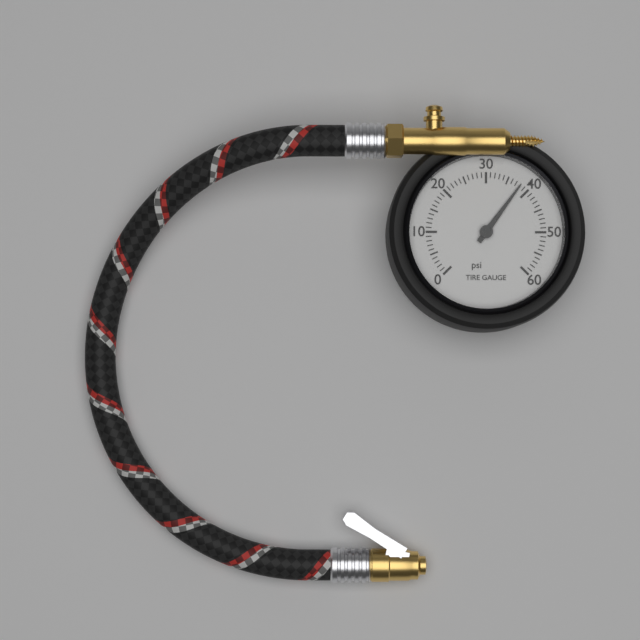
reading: 38 psi
